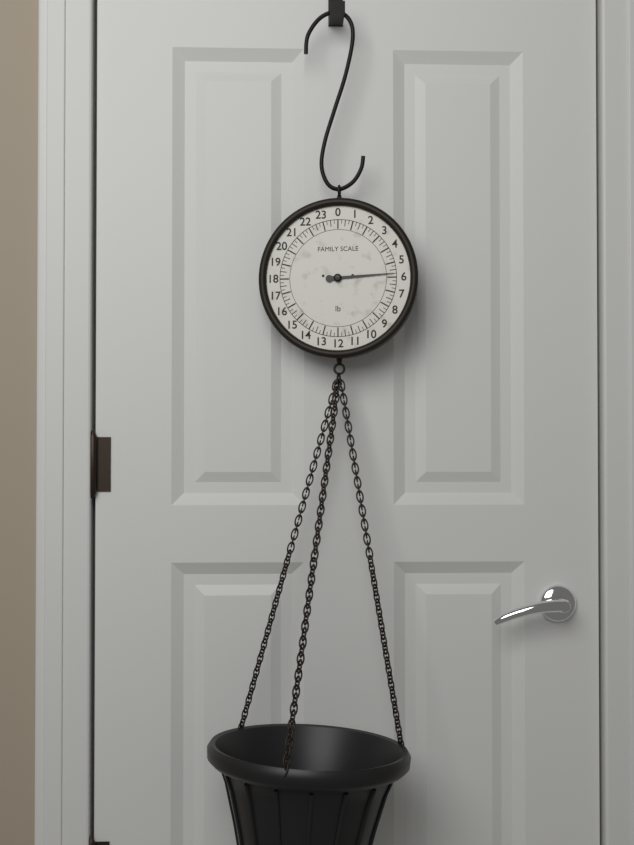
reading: 5.75 lb
